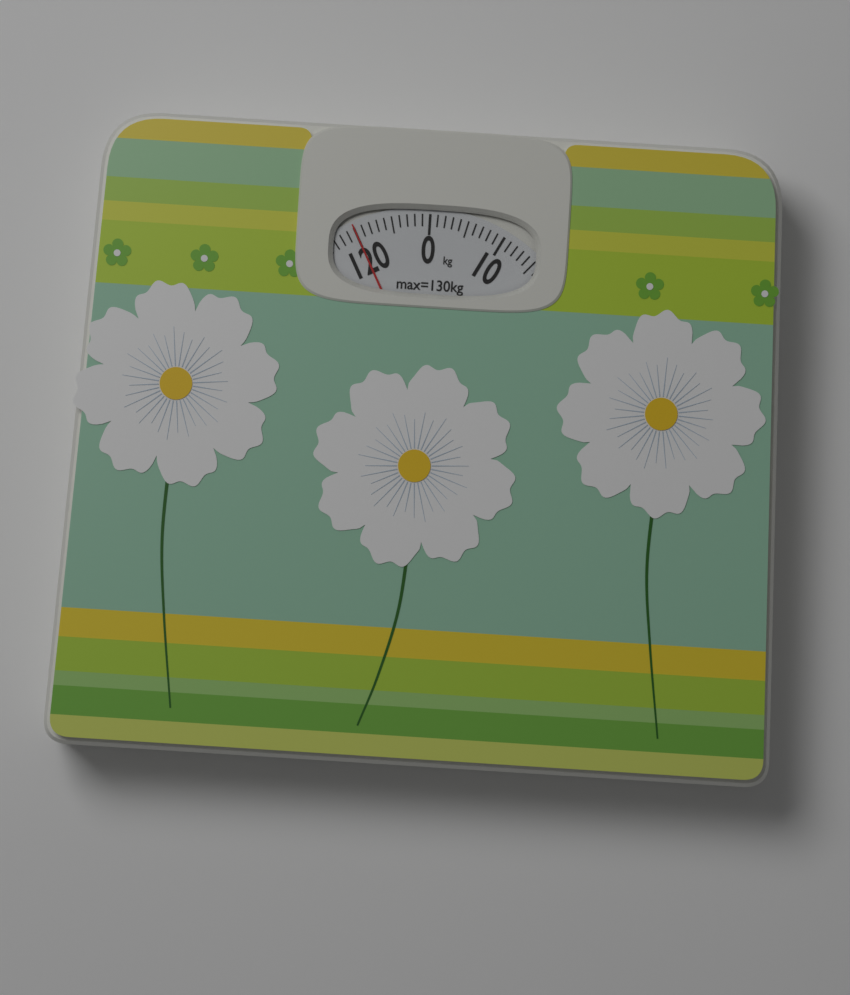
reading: 120 kg
